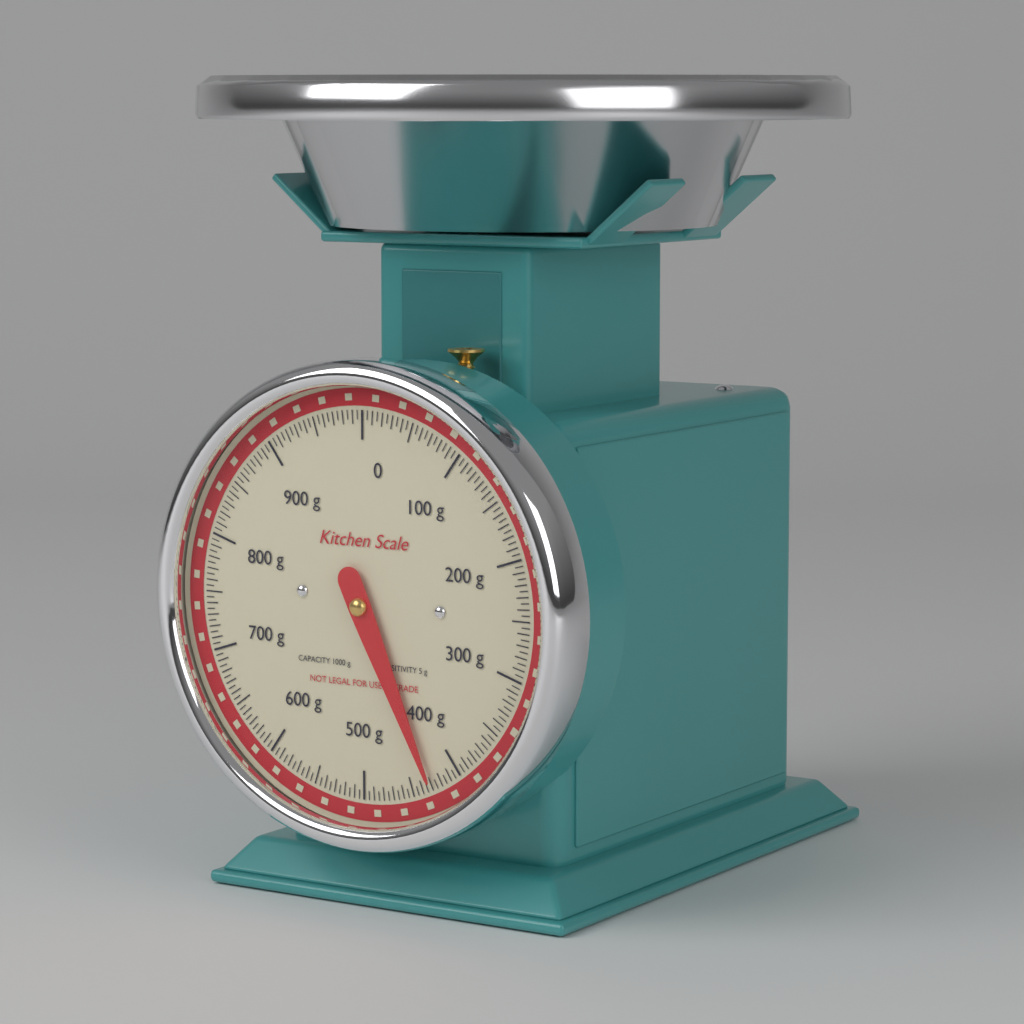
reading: 430 g
